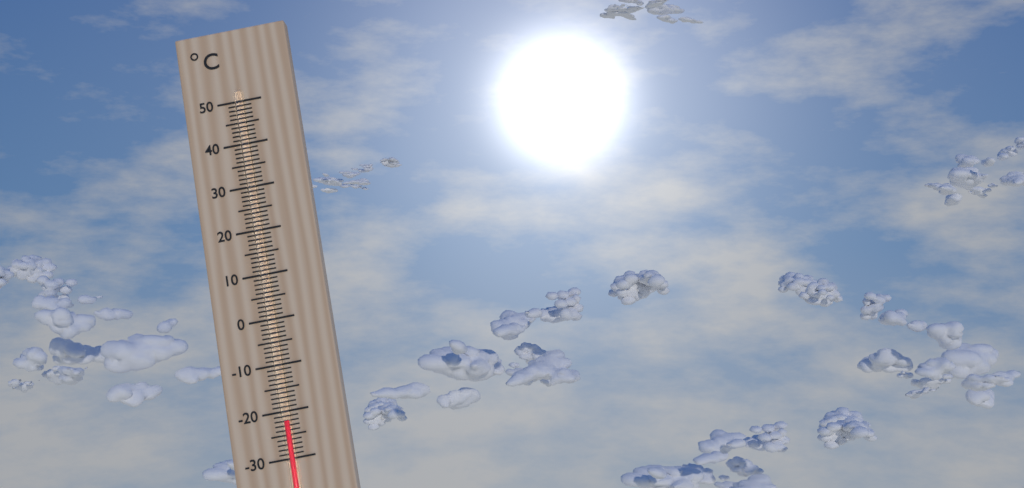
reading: -22 °C
